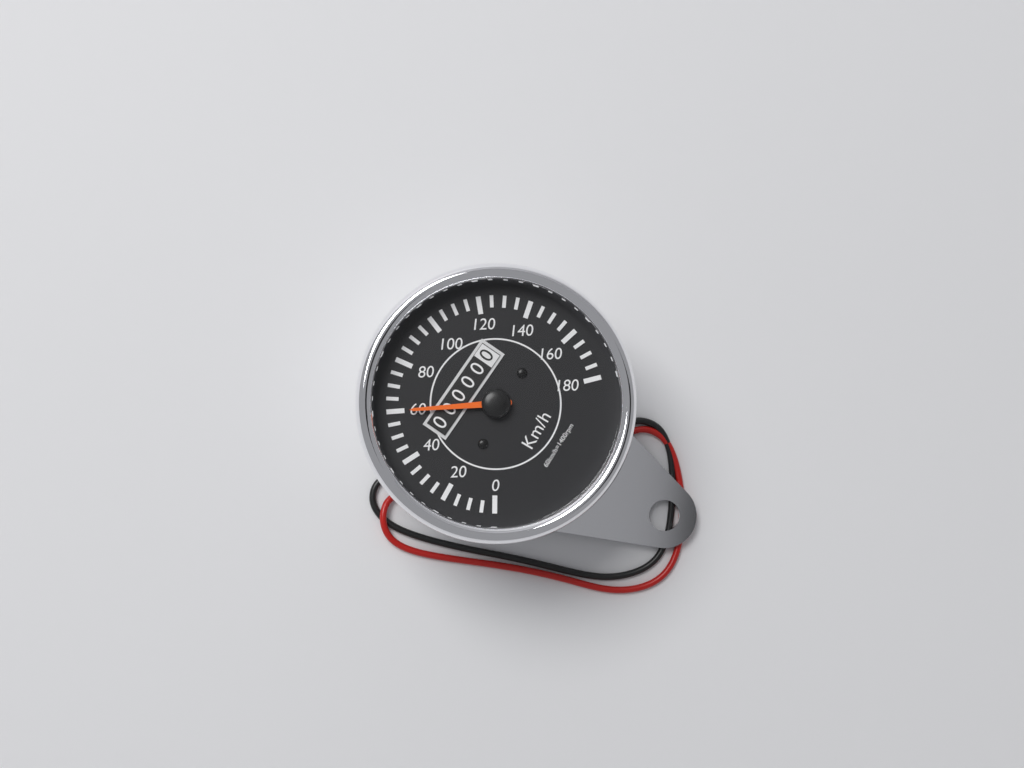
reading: 60 km/h
